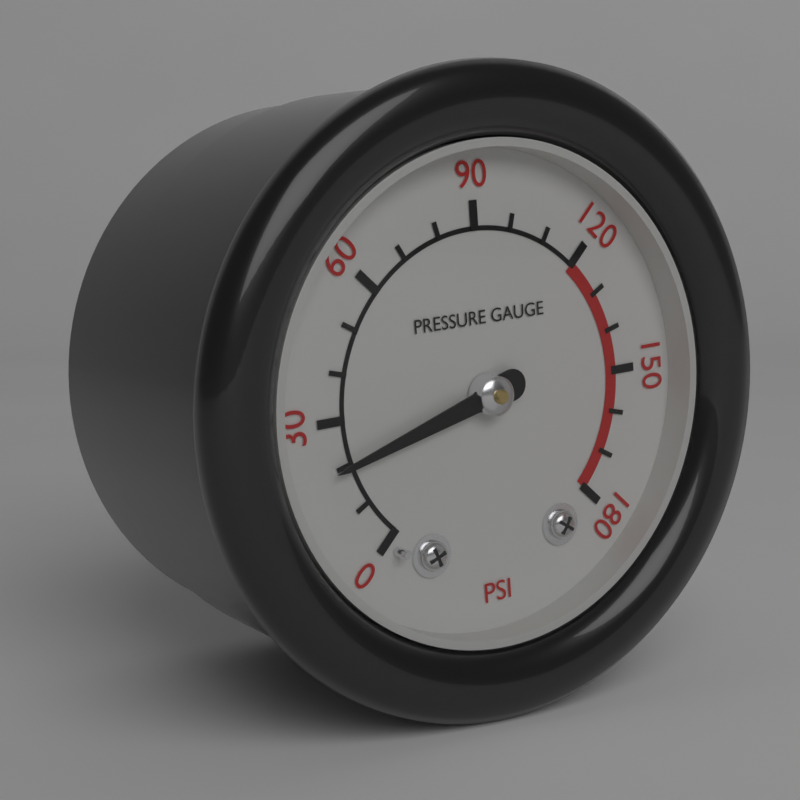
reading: 20 psi
